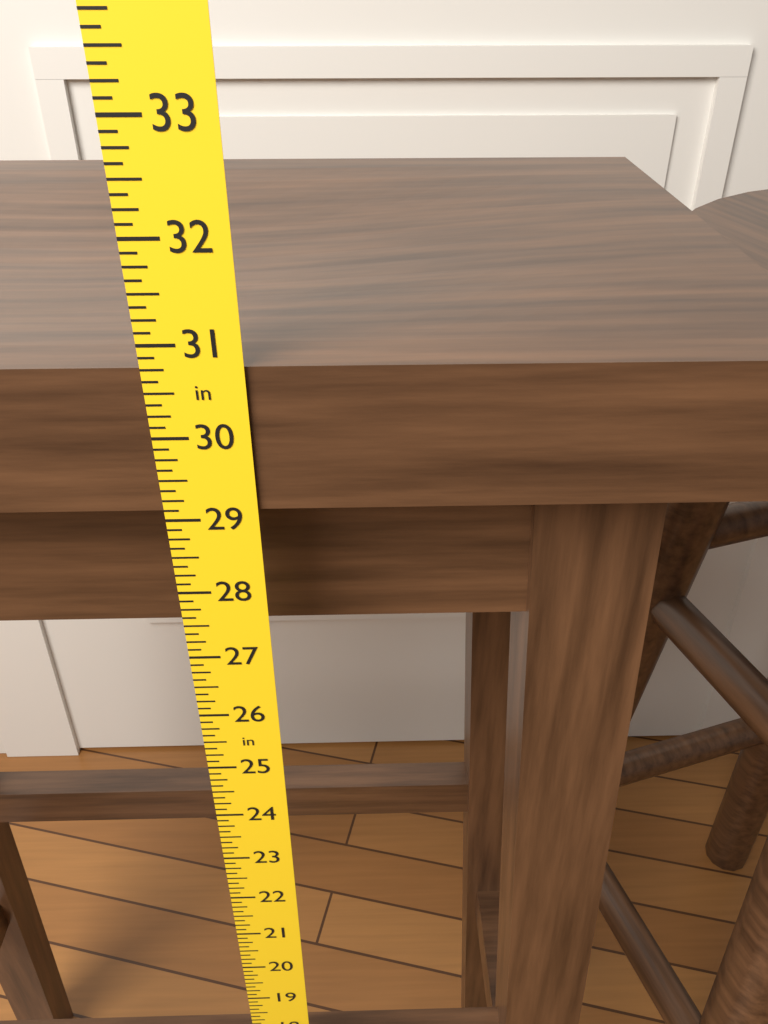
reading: 30.750 in
